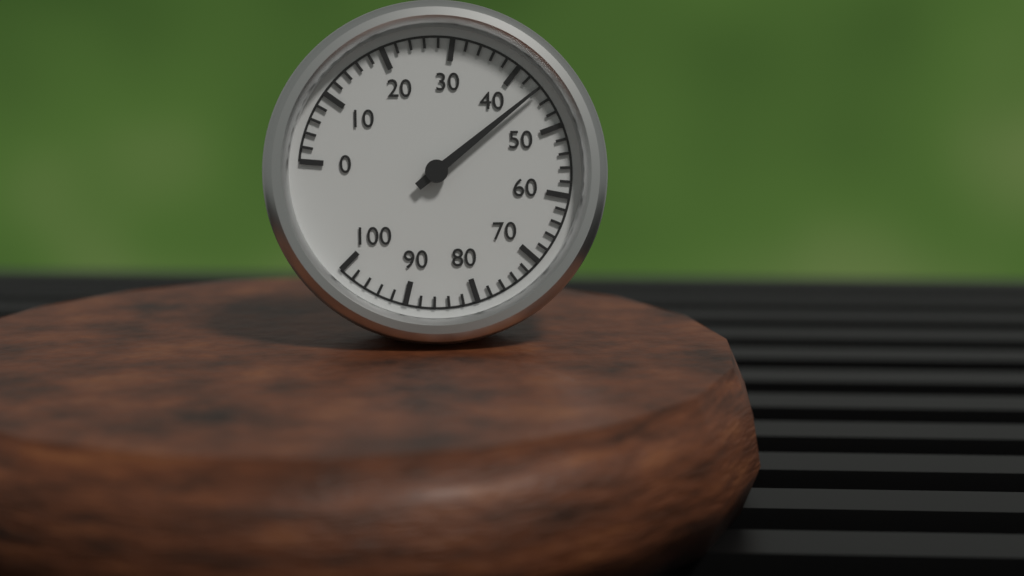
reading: 44 (no unit)
